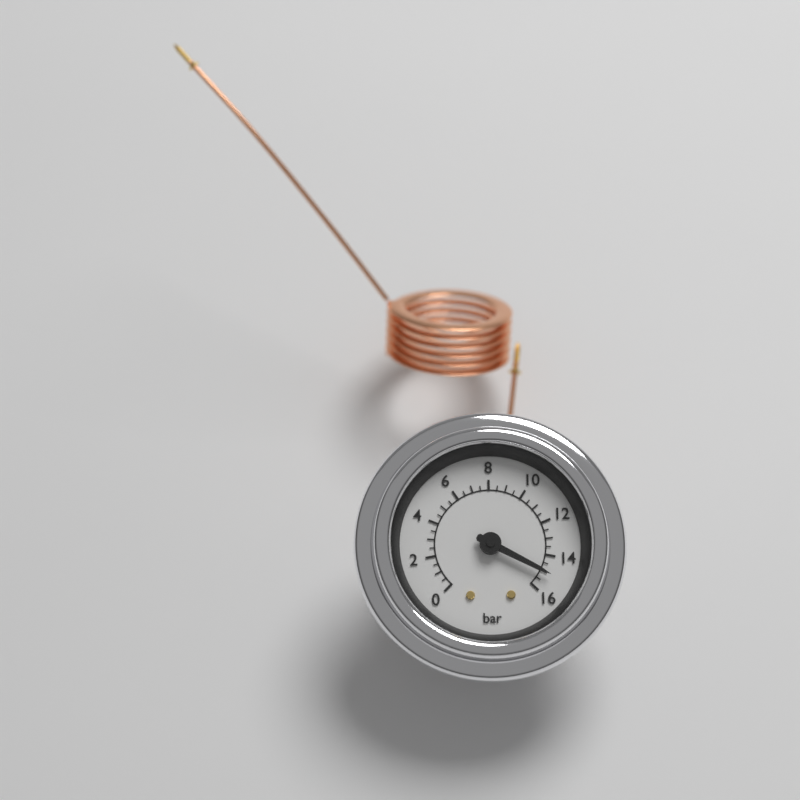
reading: 15.0 bar
